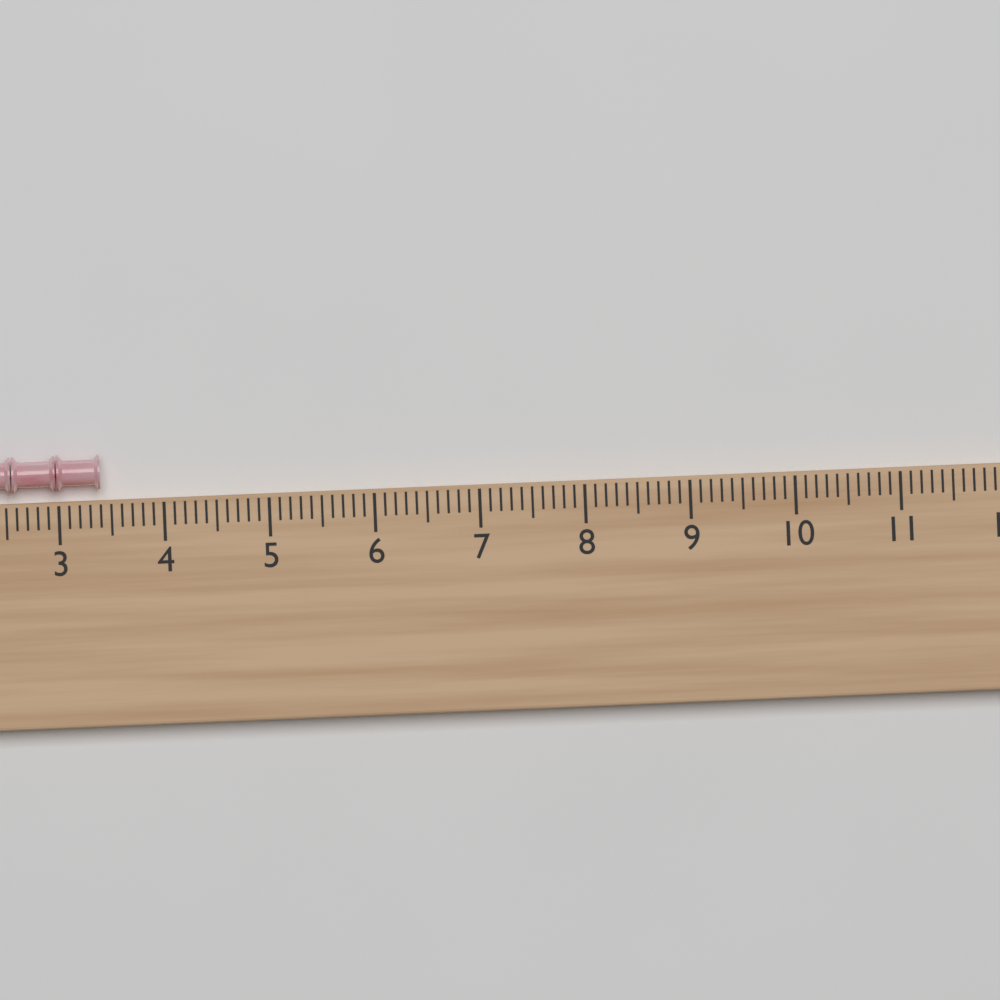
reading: 3.4 (no unit)
